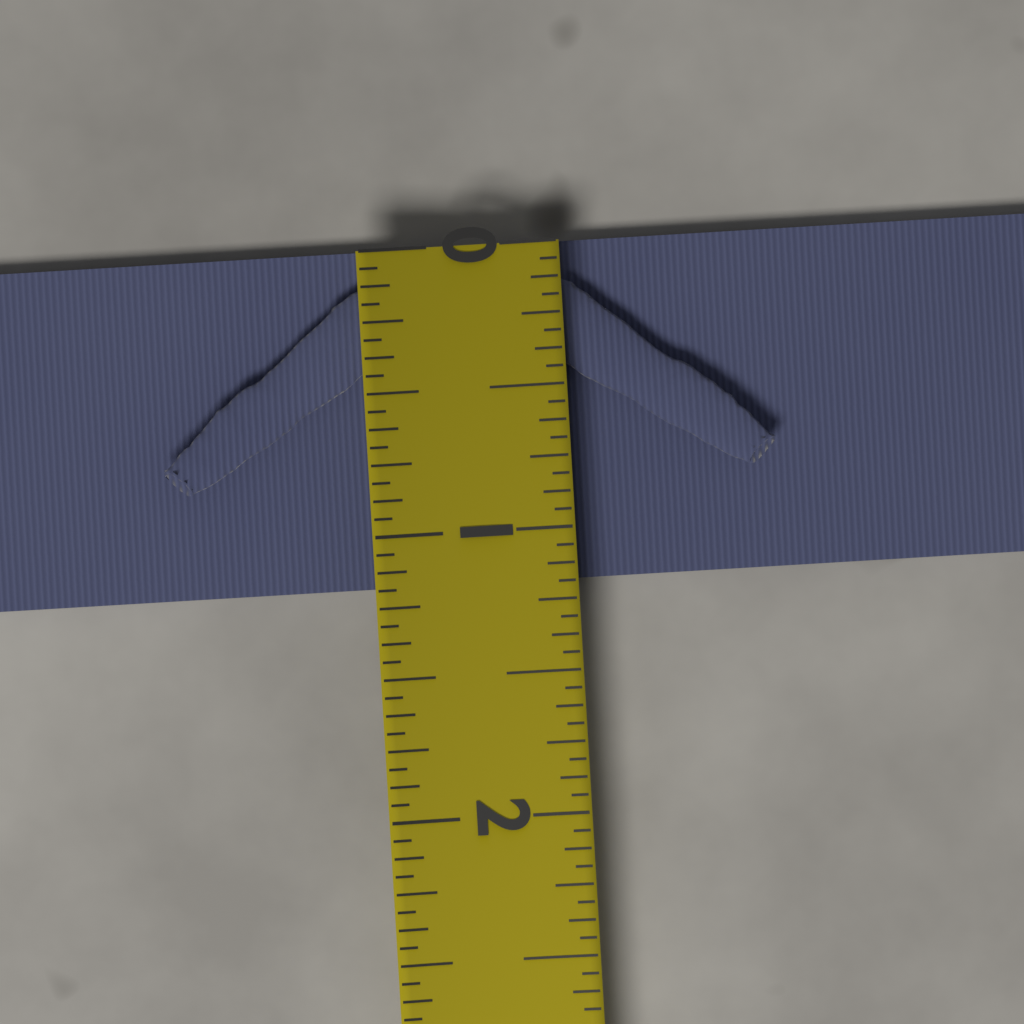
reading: 1.1875 (no unit)
